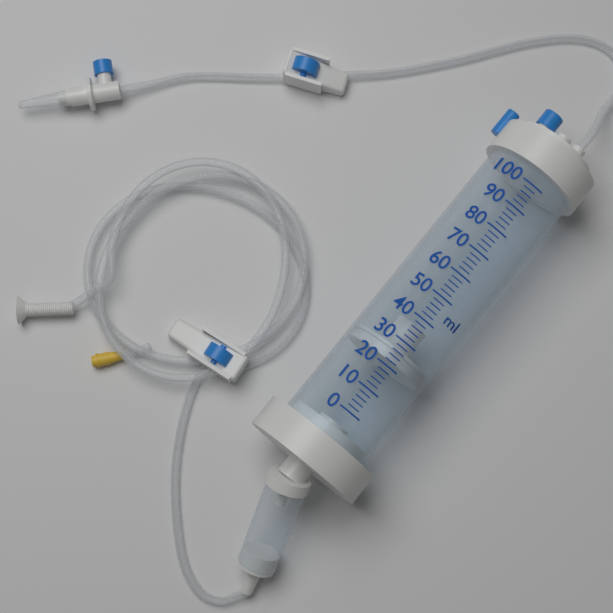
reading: 22 ml
